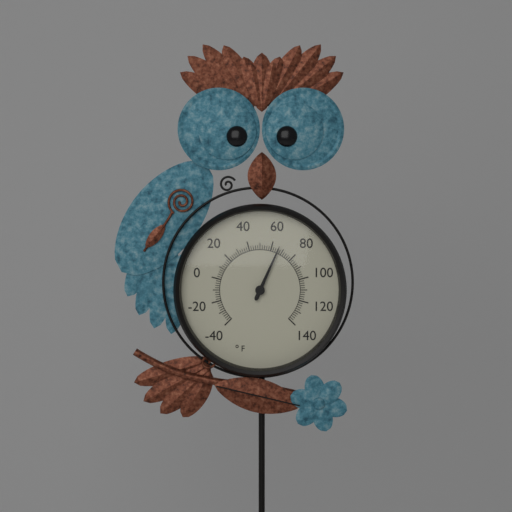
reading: 66 °F
